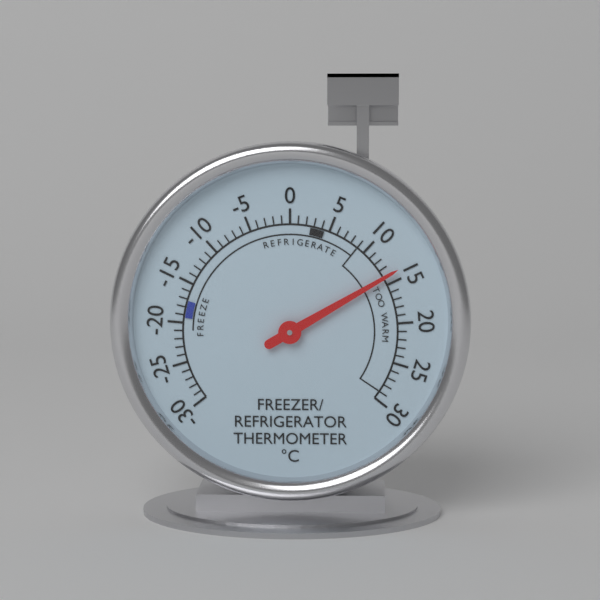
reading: 14 °C
